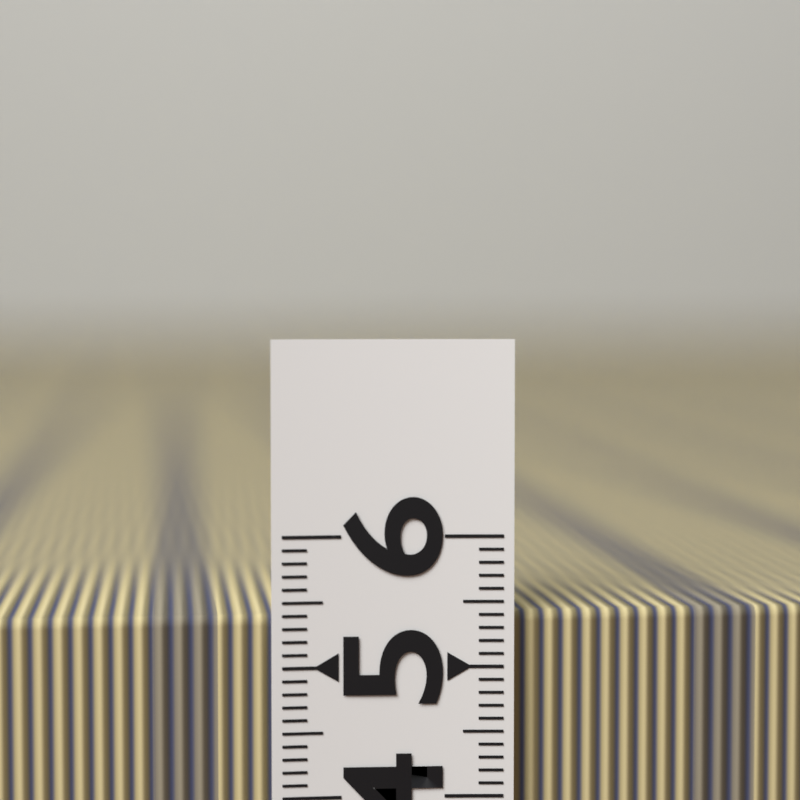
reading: 5.4 (no unit)
